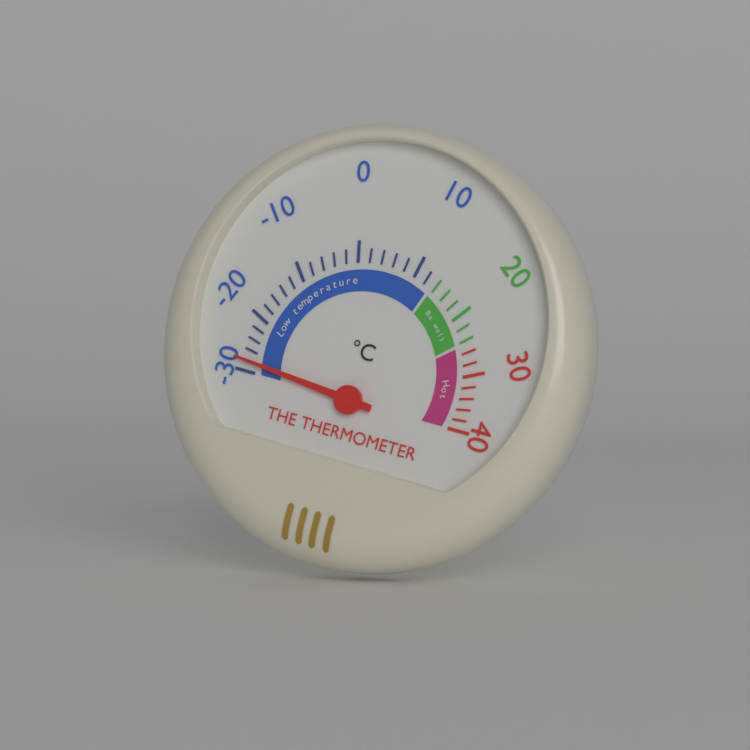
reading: -28 °C
